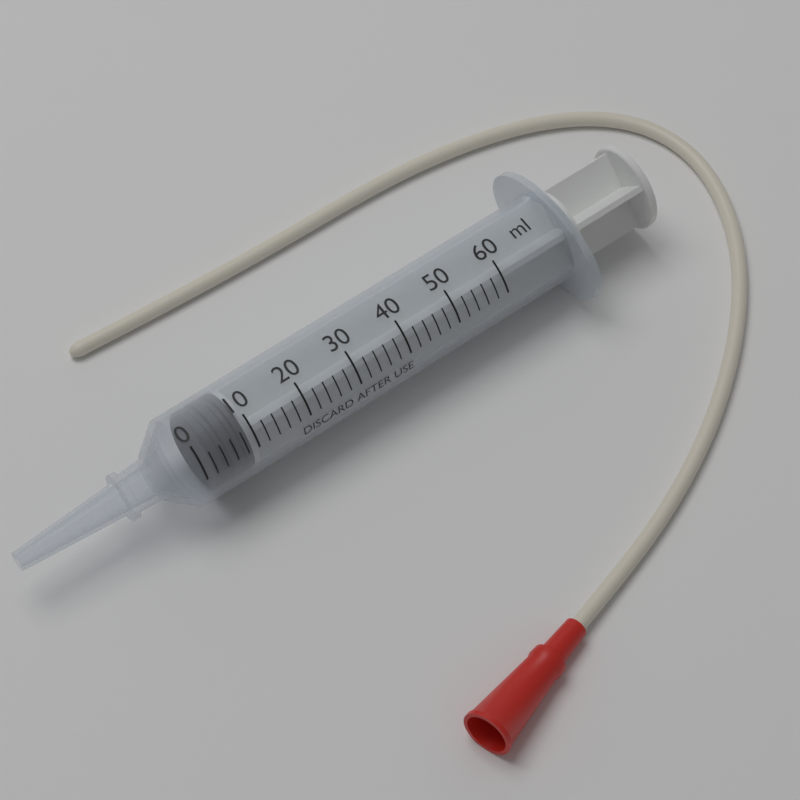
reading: 2 ml
